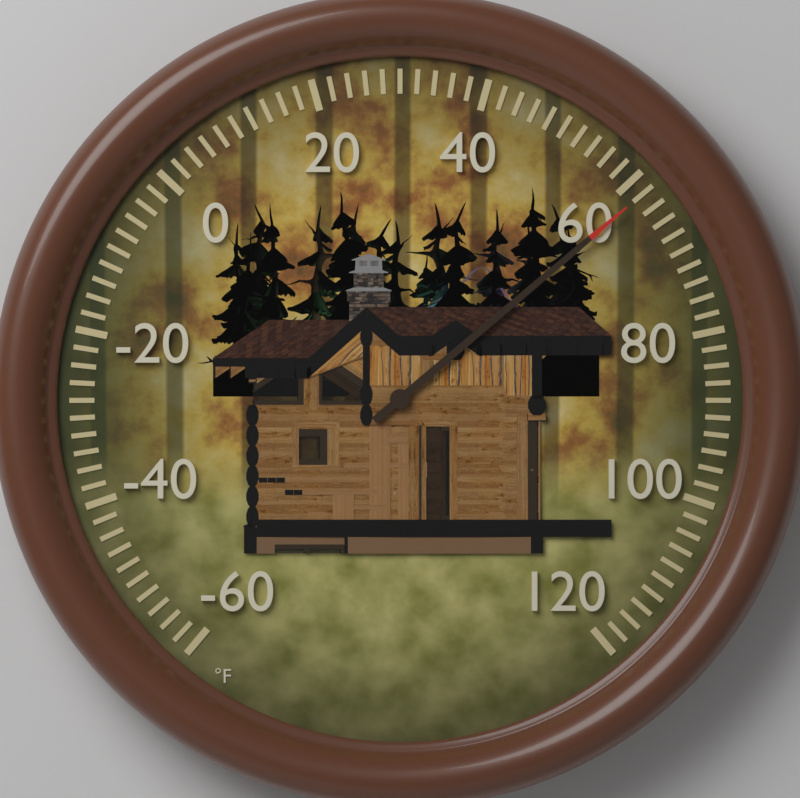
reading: 62 °F
